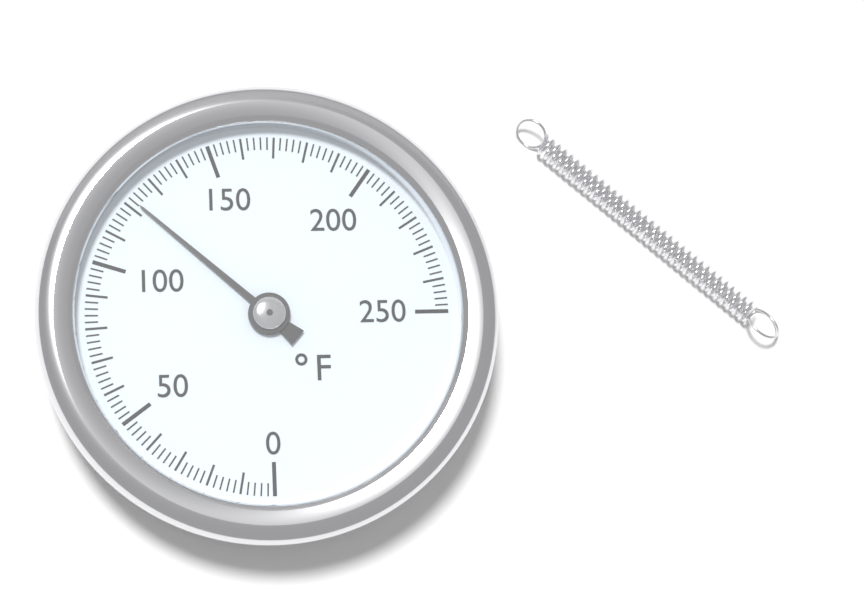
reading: 122 °F
